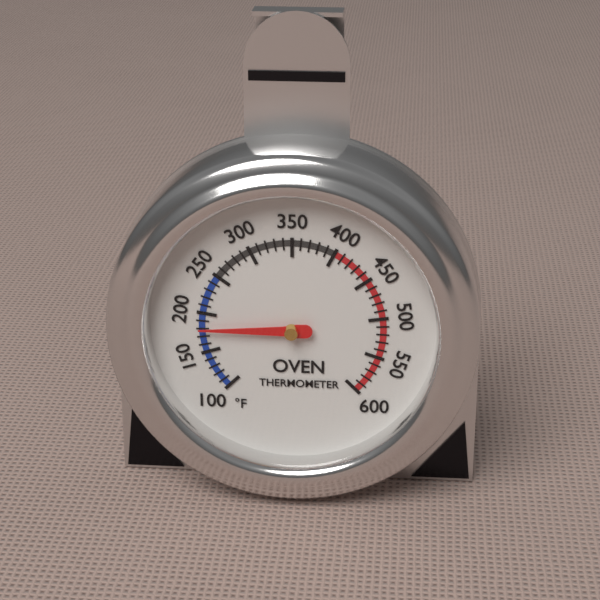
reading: 180 °F
